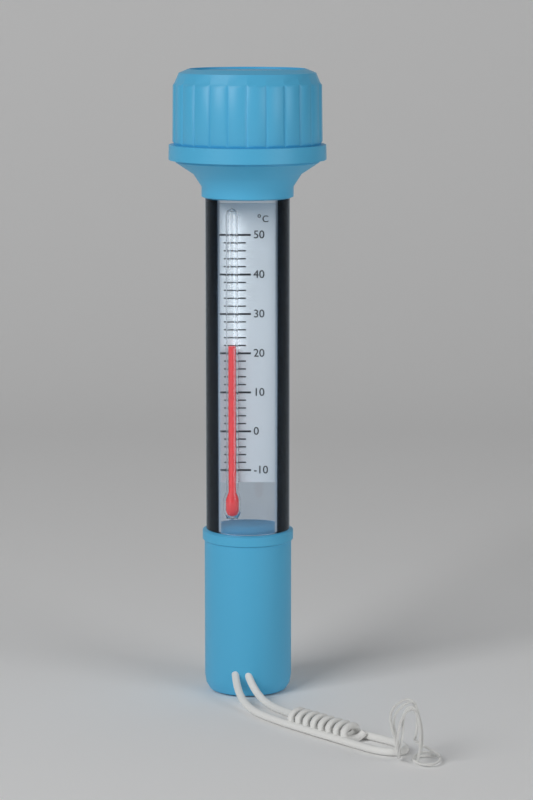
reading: 22 °C
